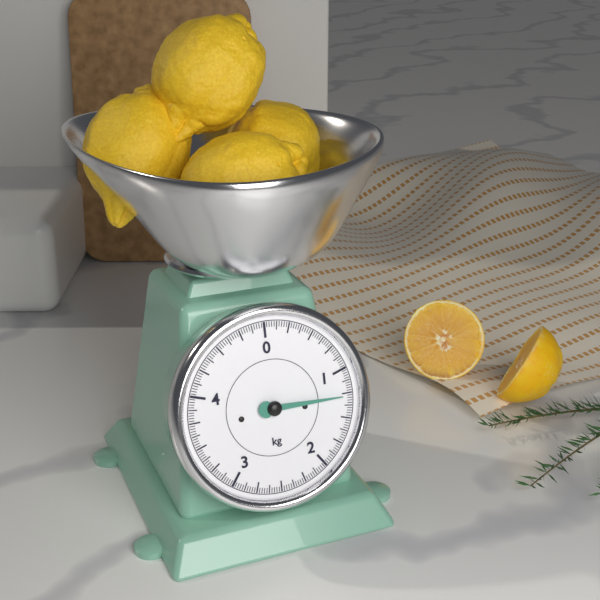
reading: 1.275 kg
